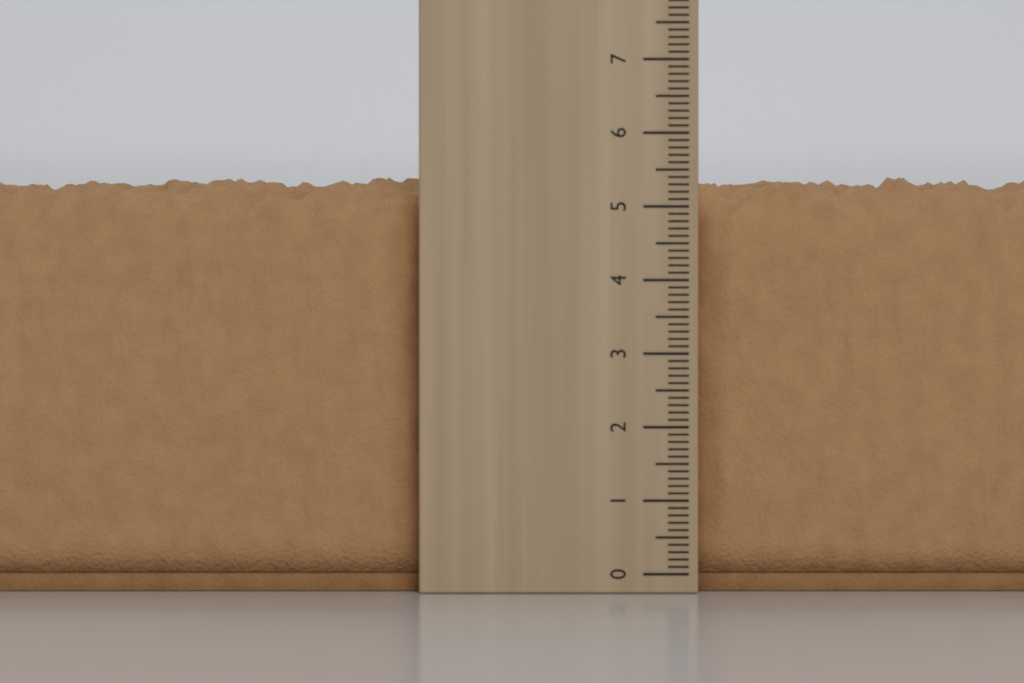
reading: 5.5 cm
